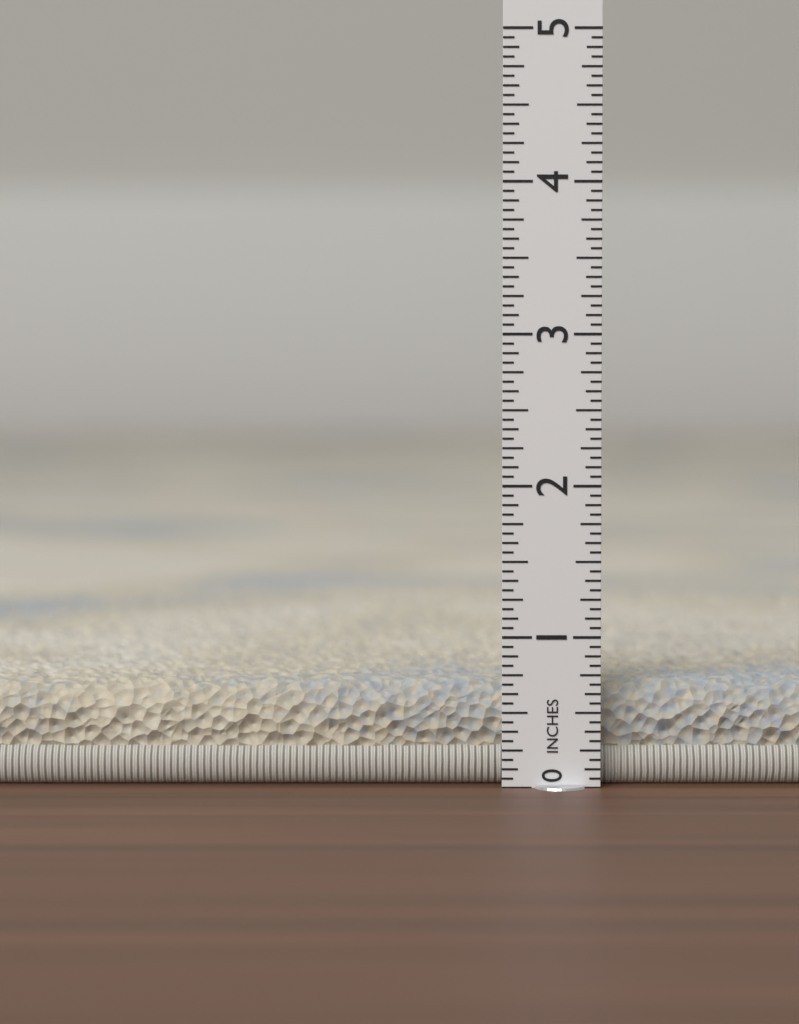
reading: 0.7000 in
